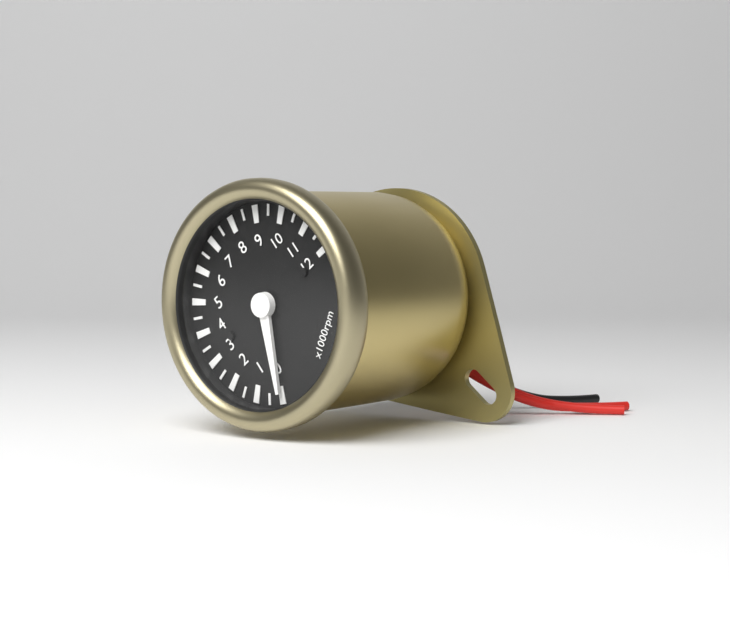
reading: 0 rpm
